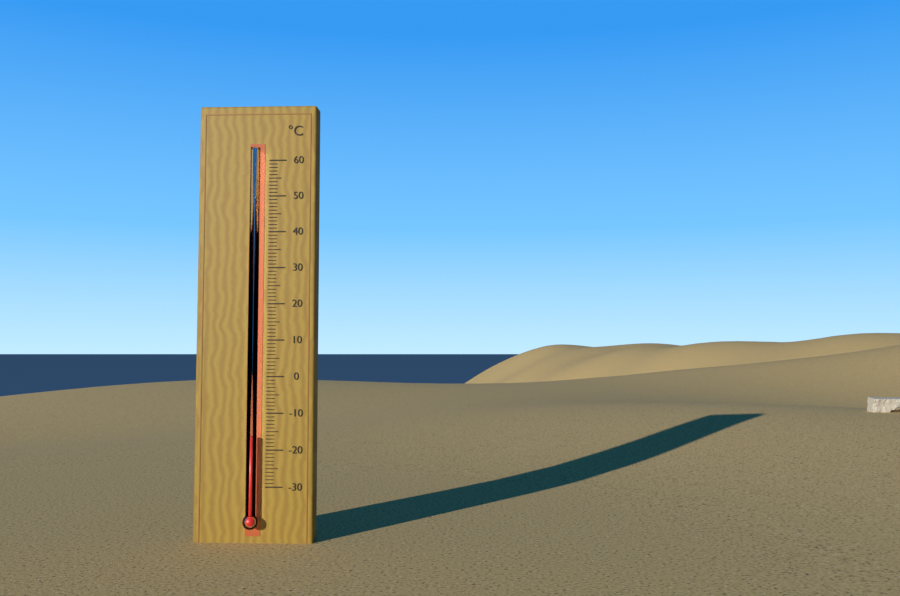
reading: -16 °C
